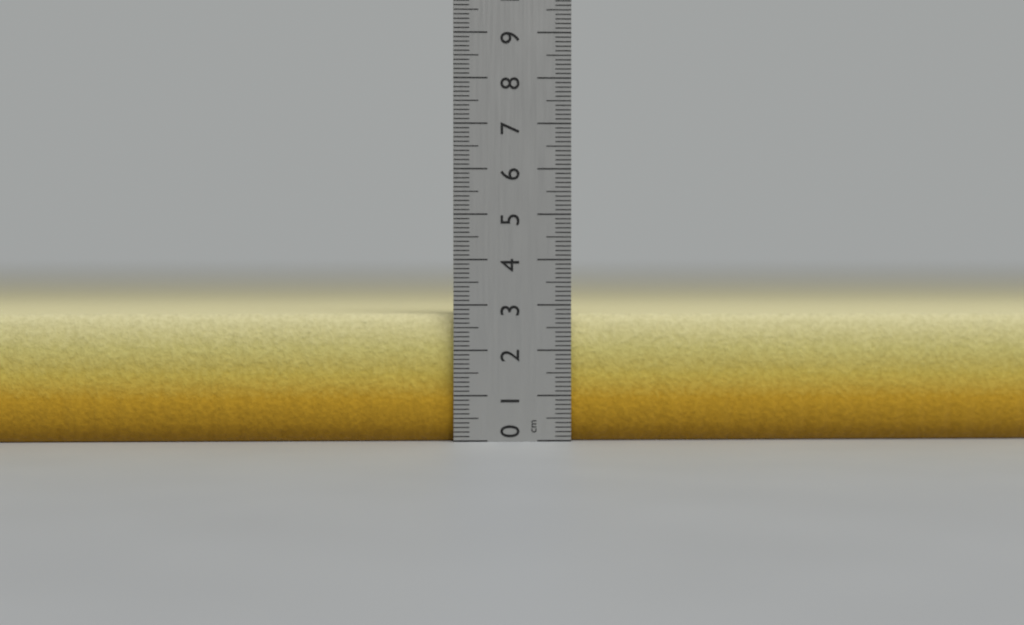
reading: 2.8 cm
